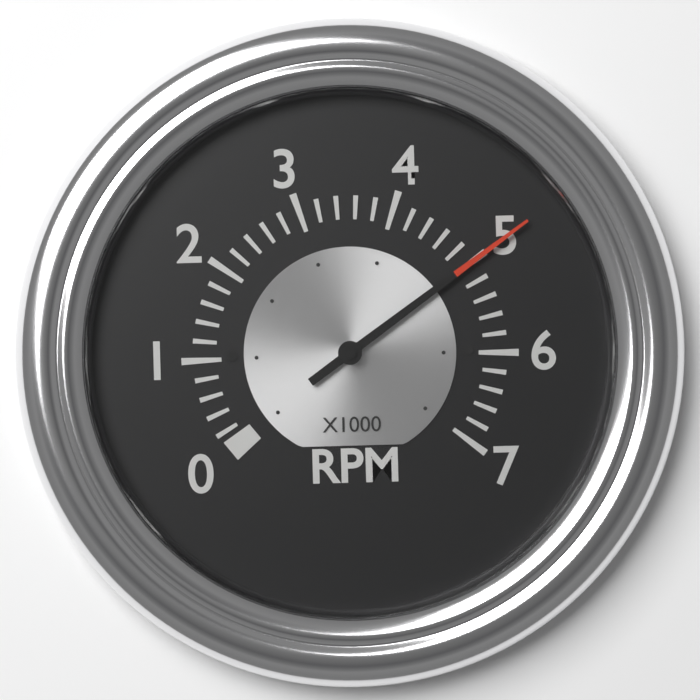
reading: 5.0 x1000 RPM
